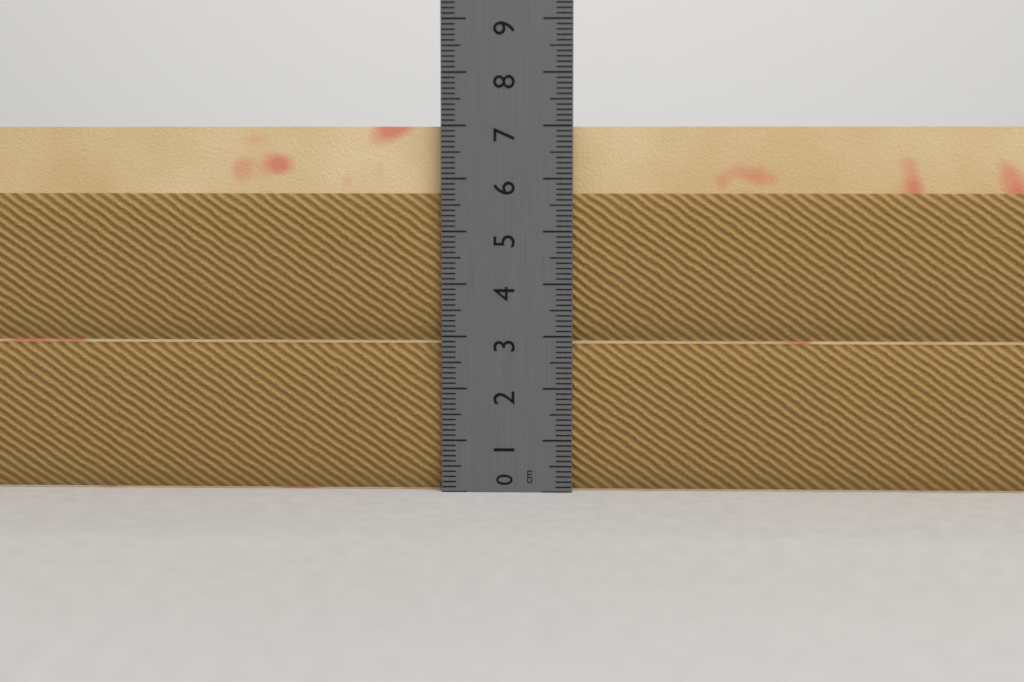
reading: 7.0 cm
